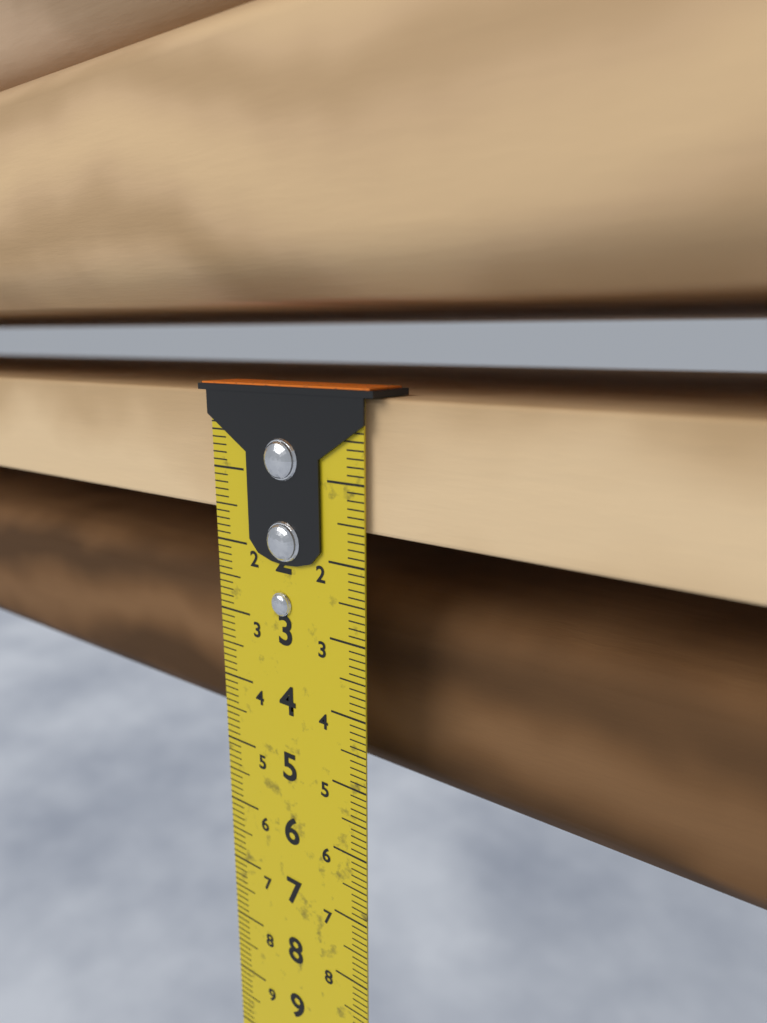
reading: 1.6 cm
